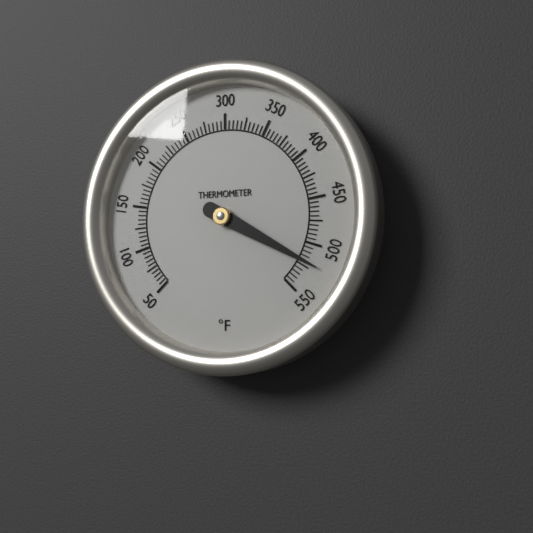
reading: 520 °F
